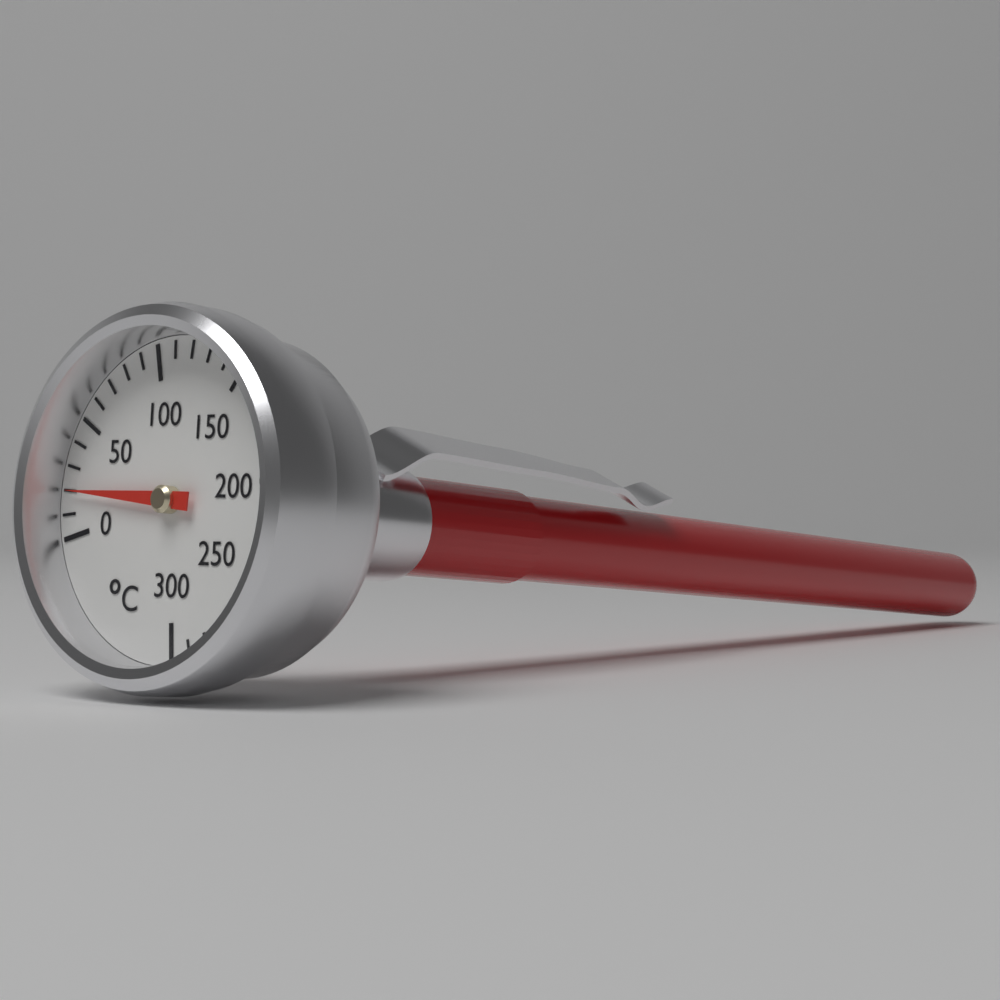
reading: 20 °C
